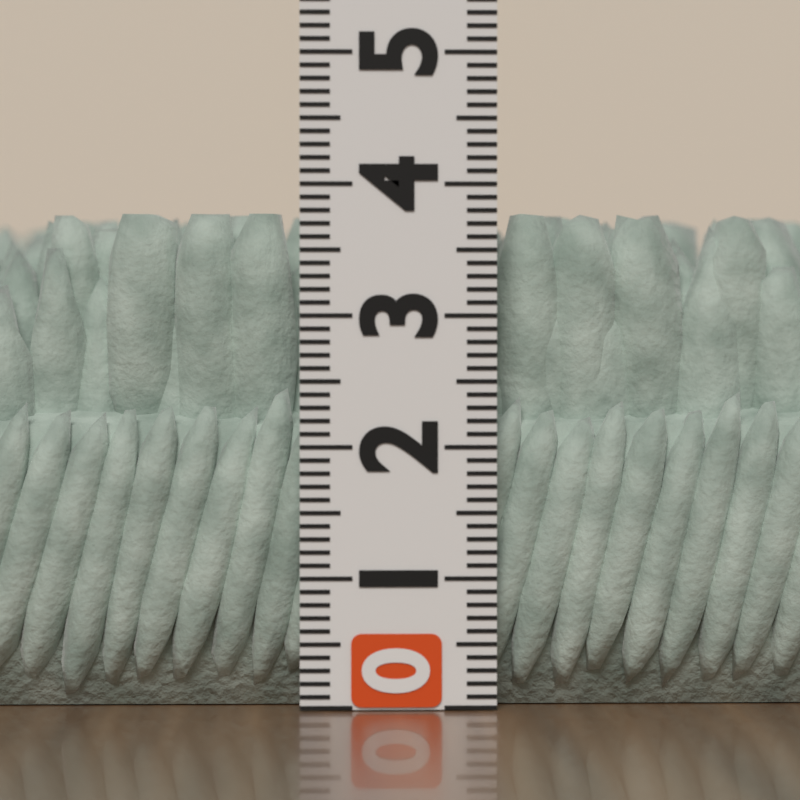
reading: 3.8 (no unit)
